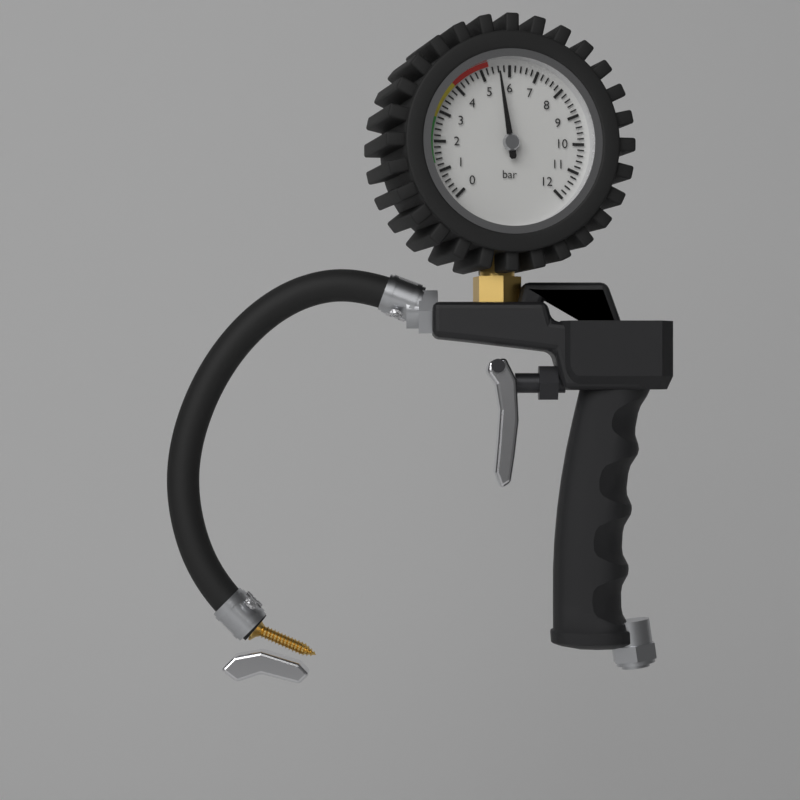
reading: 5.6 bar
